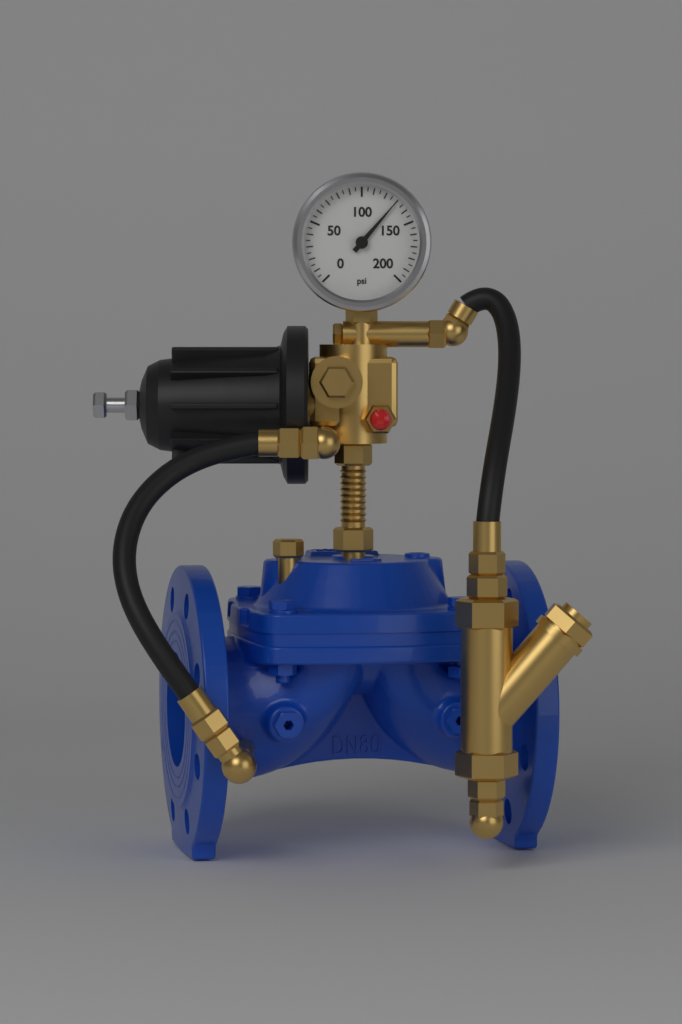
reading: 130 psi
